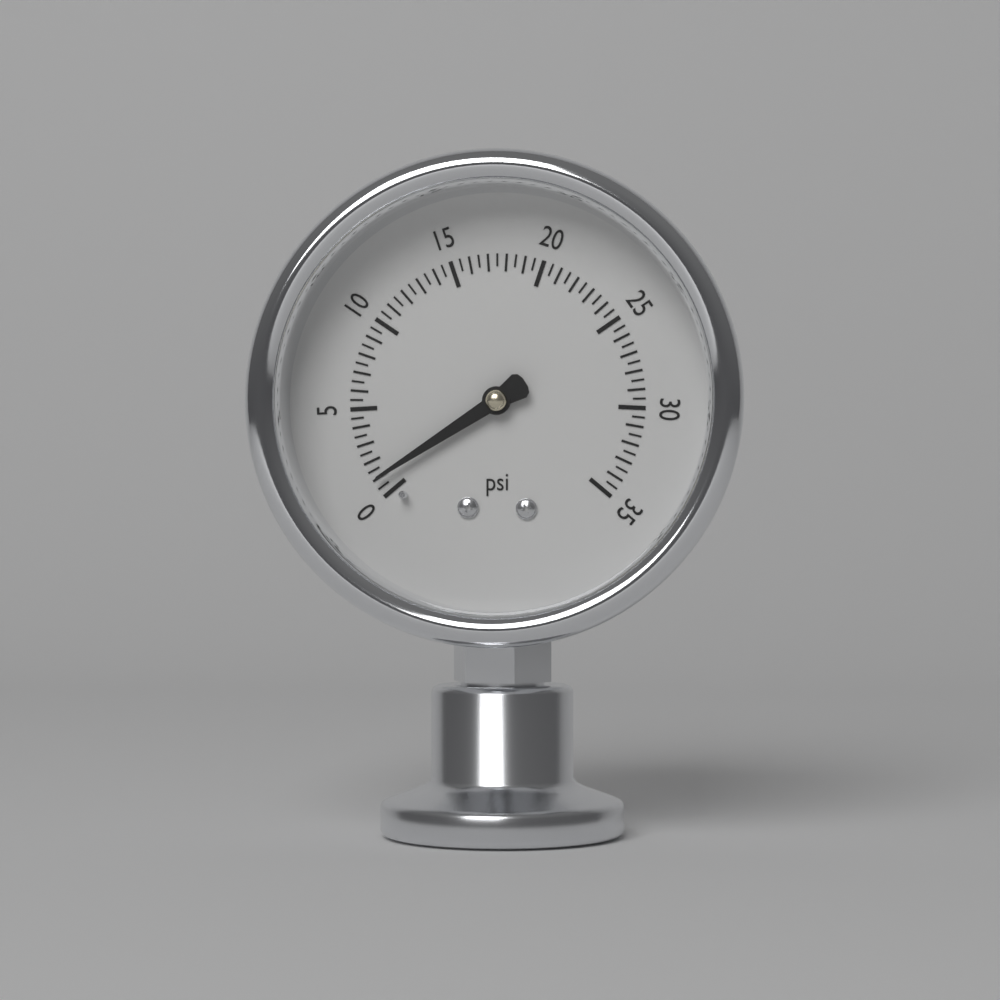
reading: 1.0 psi
